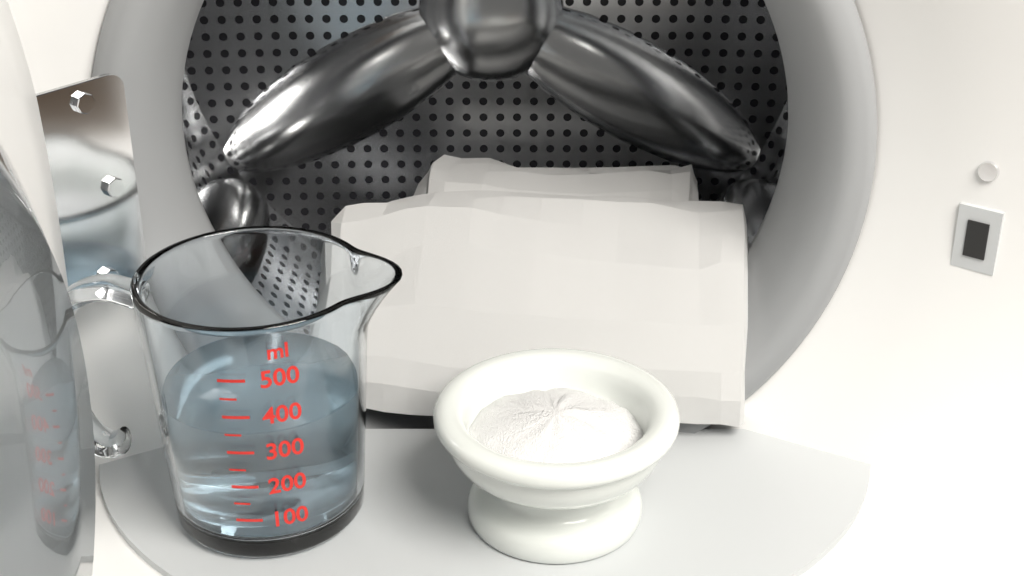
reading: 350 ml
